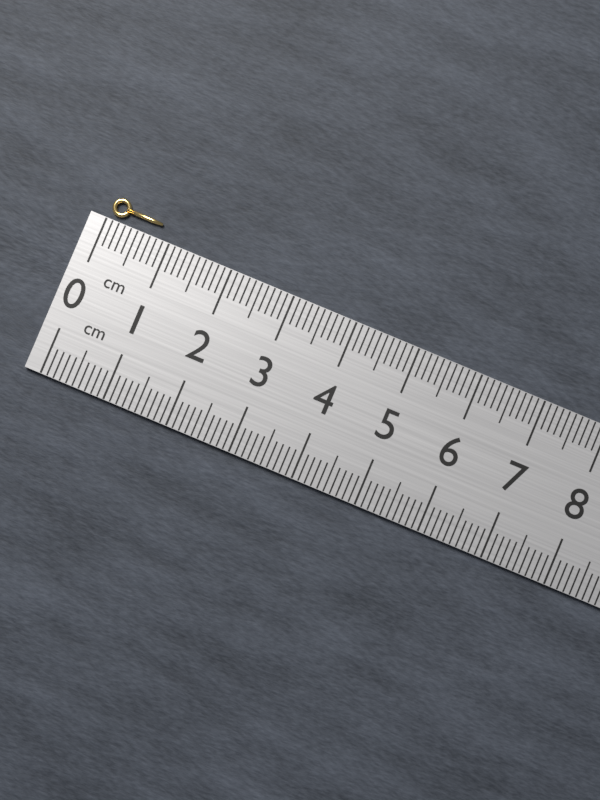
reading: 0.8 cm
